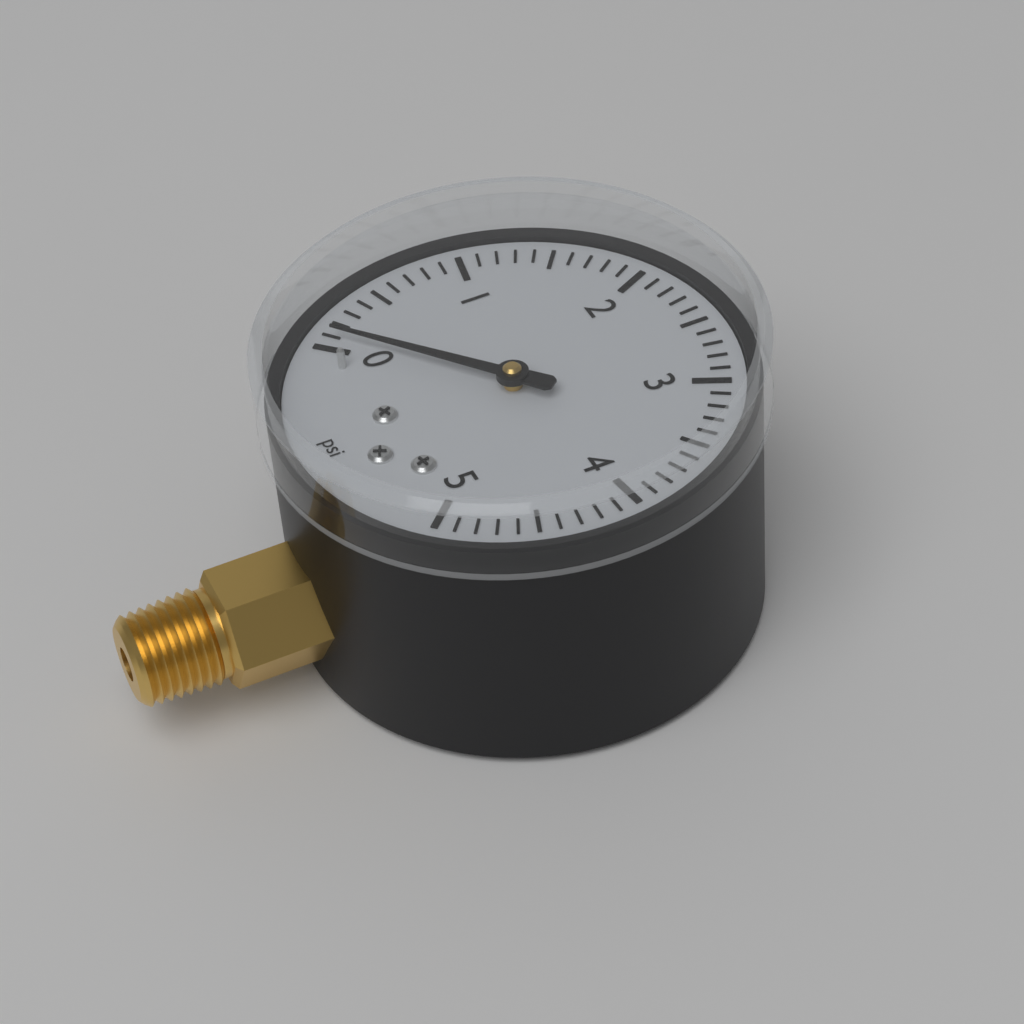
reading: 0.1 psi
